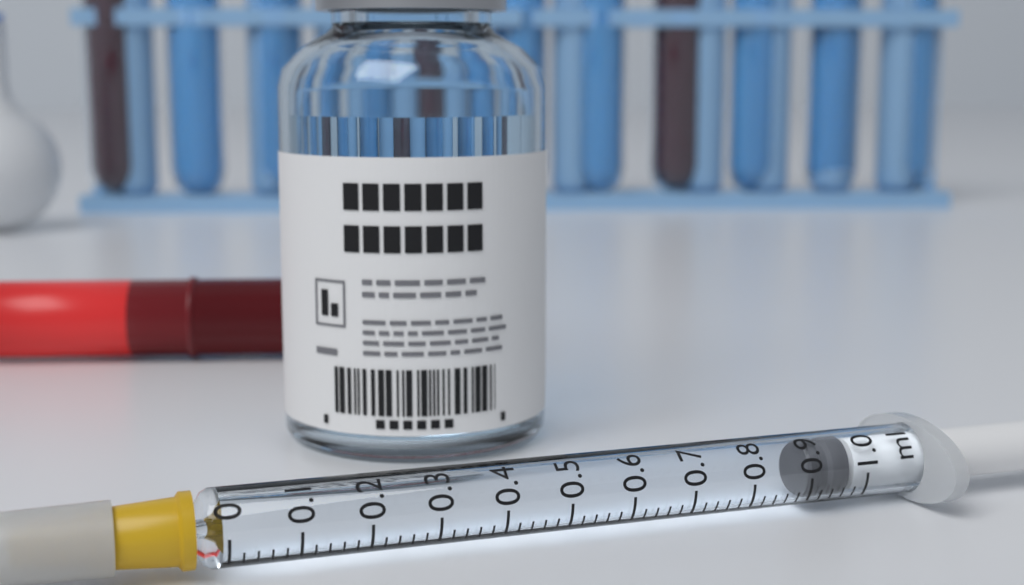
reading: 0.90 ml
